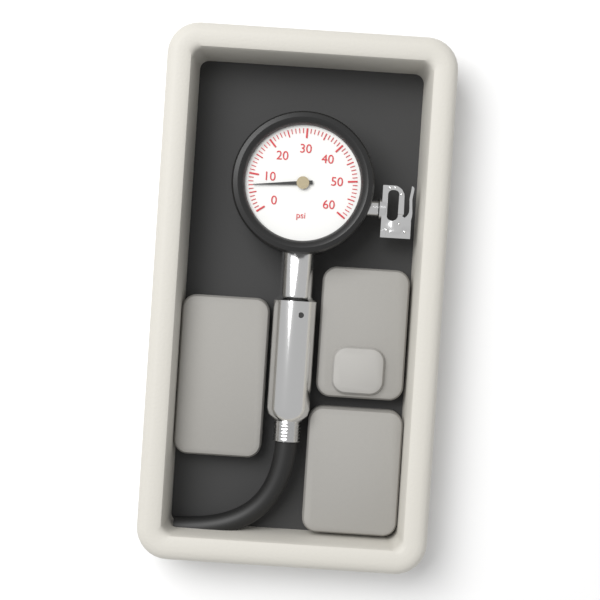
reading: 7 psi
